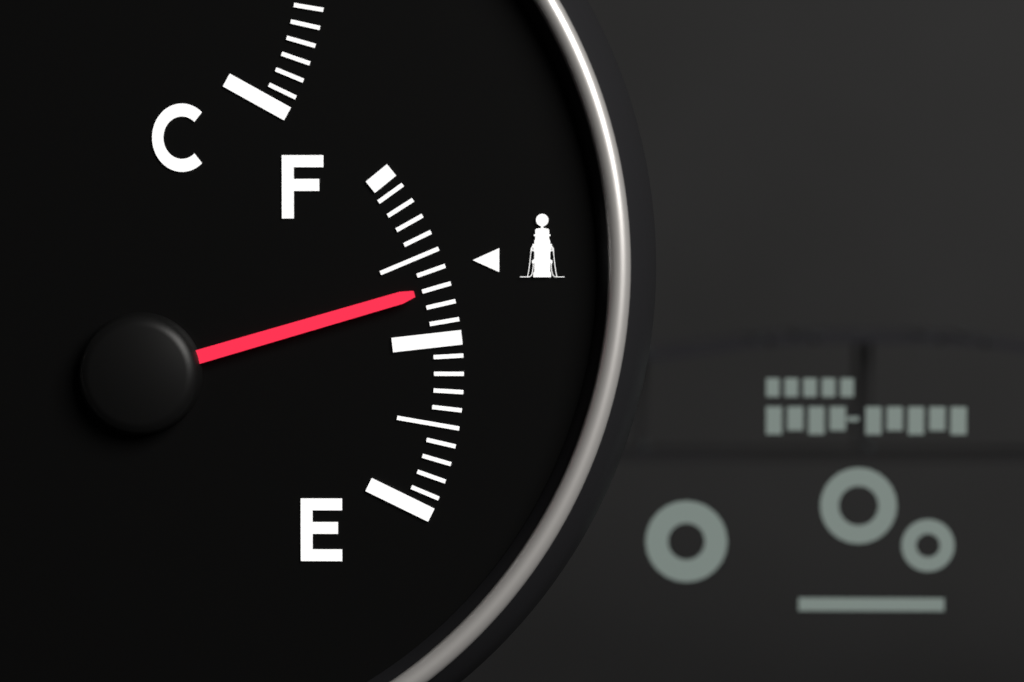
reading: 0.65 (no unit)
